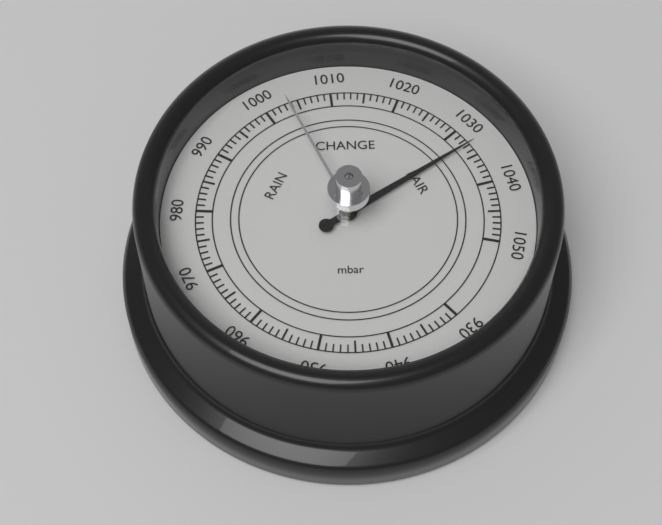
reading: 1033 mbar
